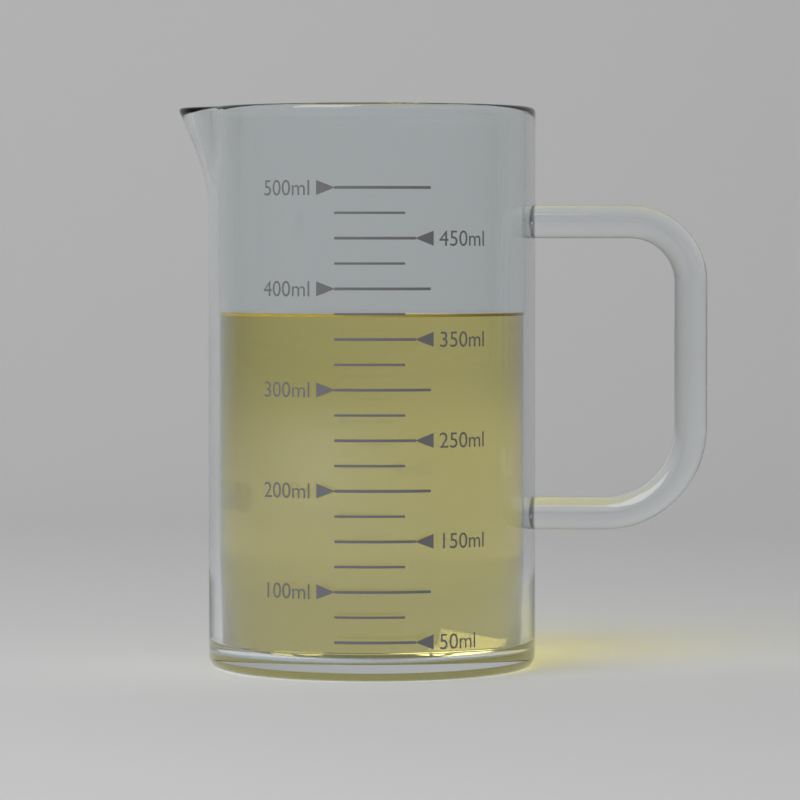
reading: 375 ml
